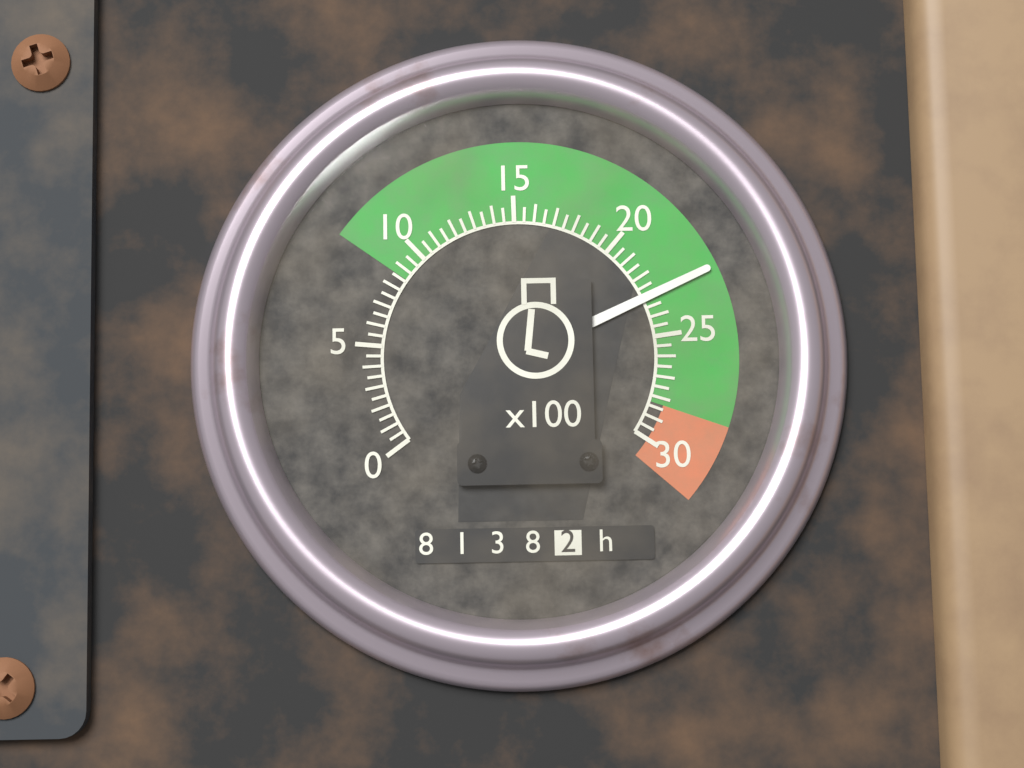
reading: 23.0 x100 rpm
